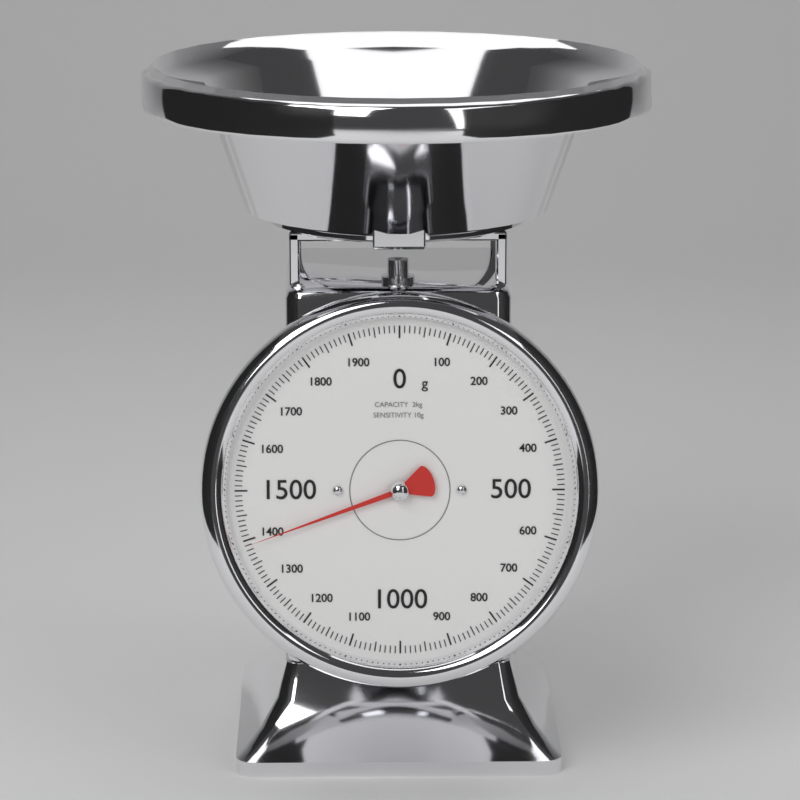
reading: 1390 g
